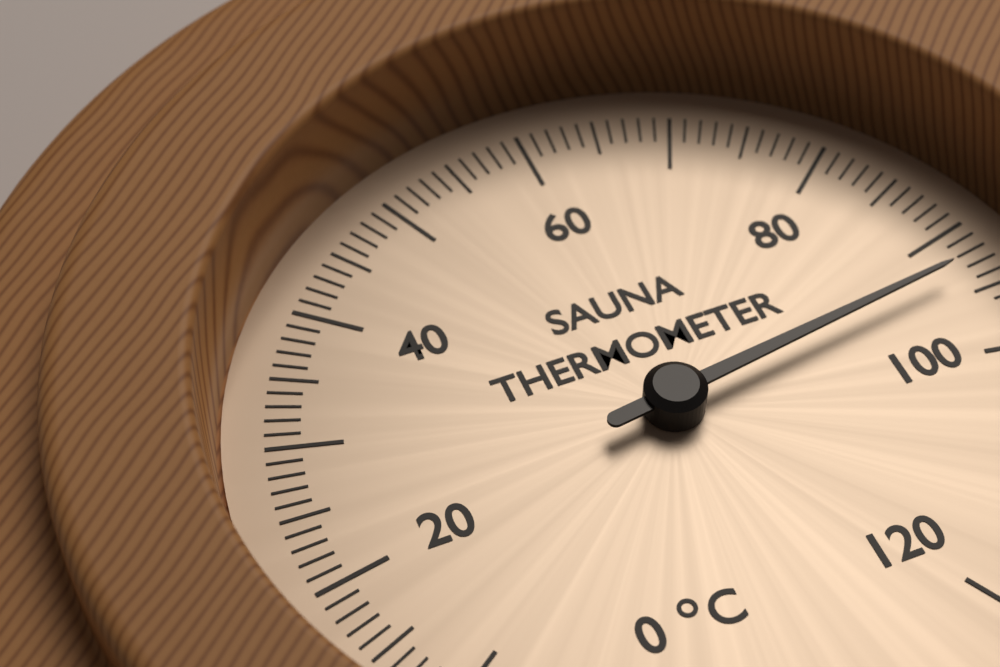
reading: 93 °C
